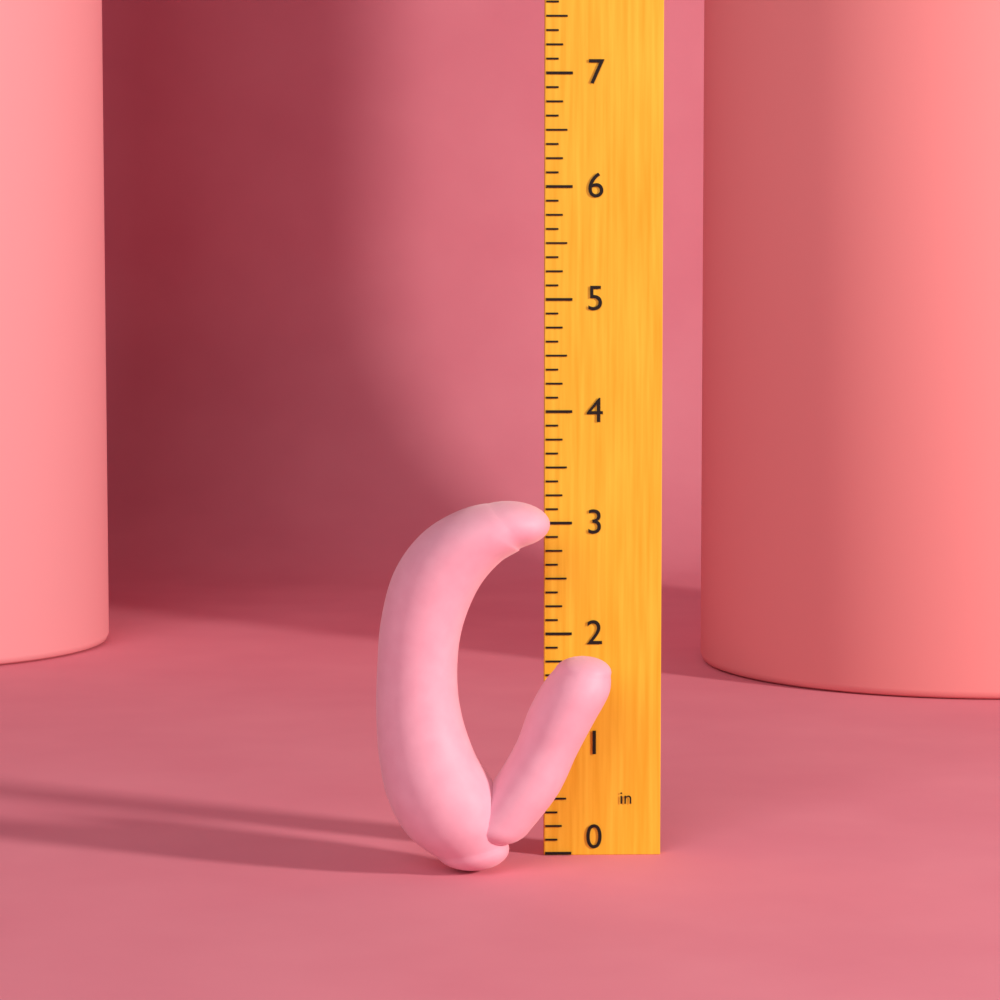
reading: 3.250 in
